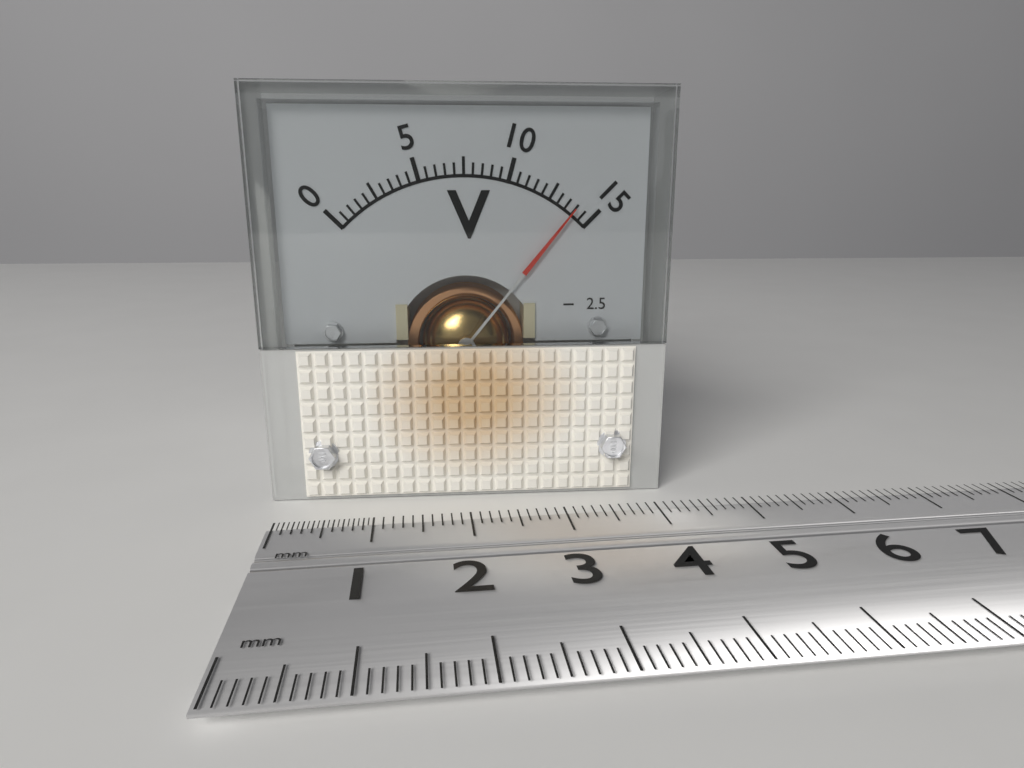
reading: 14.0 V
